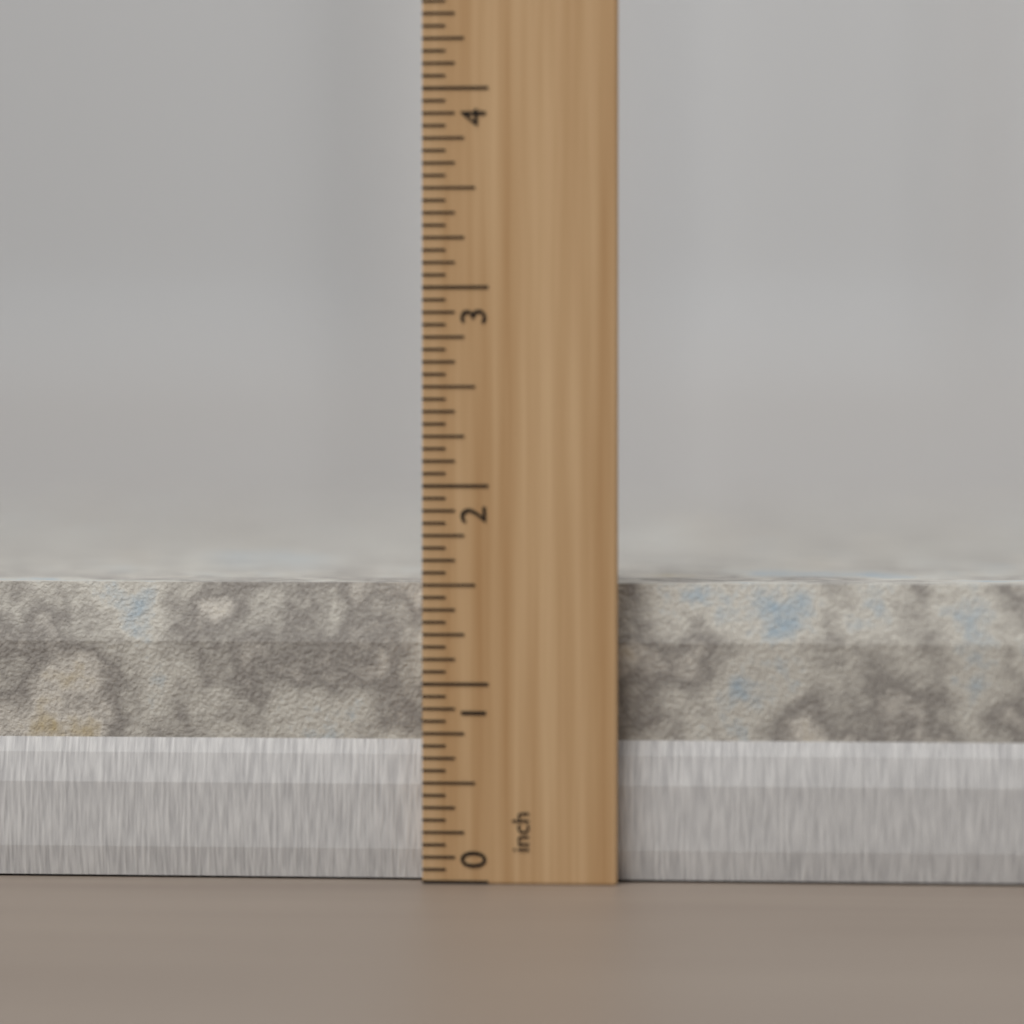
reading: 1.5000 inch
